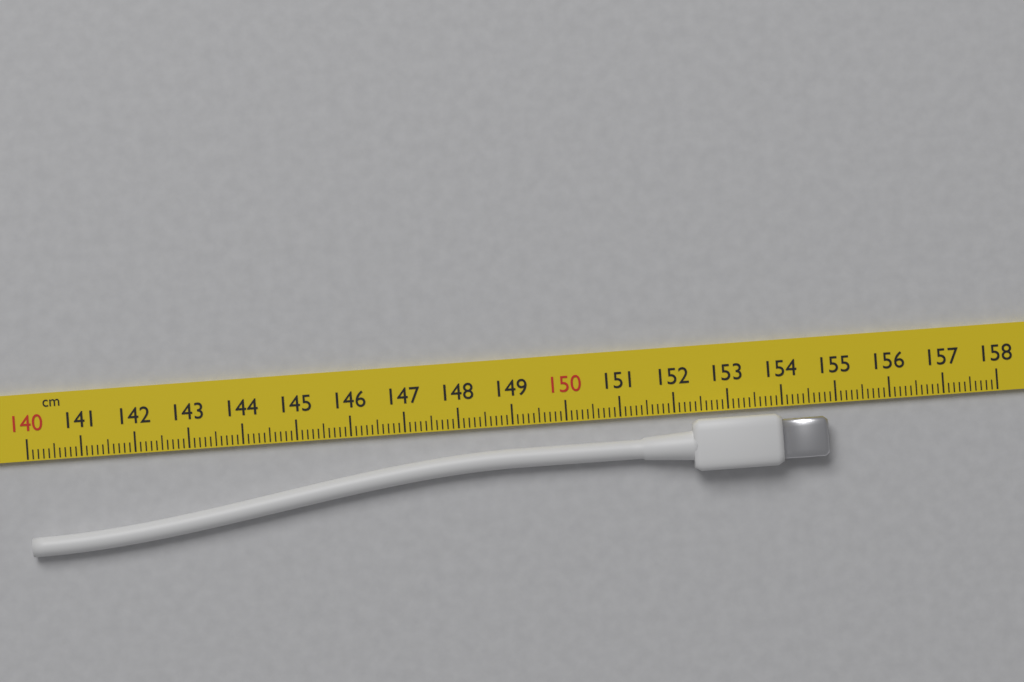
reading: 154.8 cm
